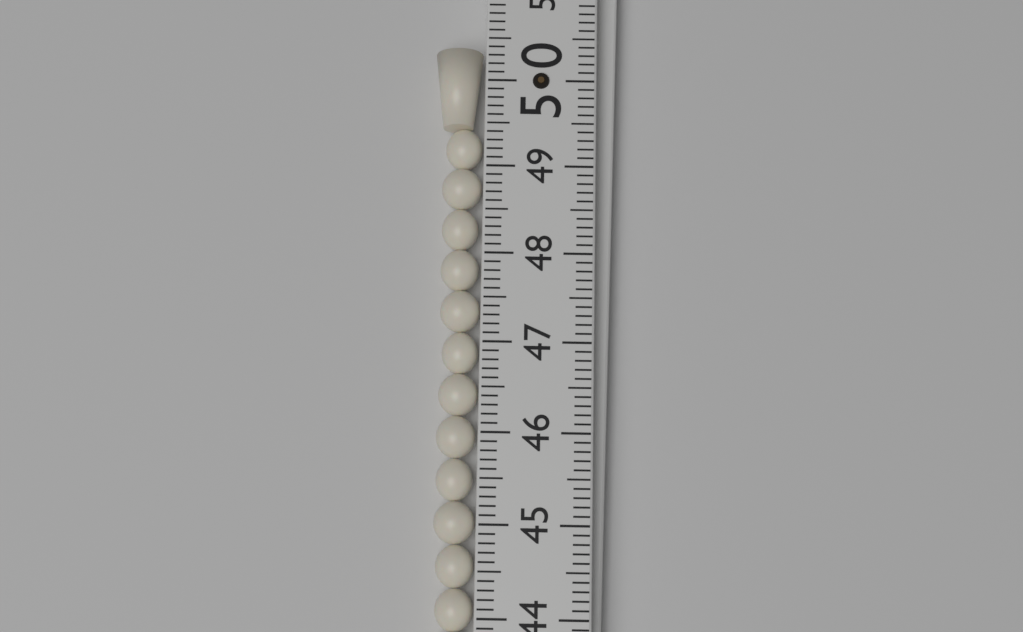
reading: 50.4 (no unit)
